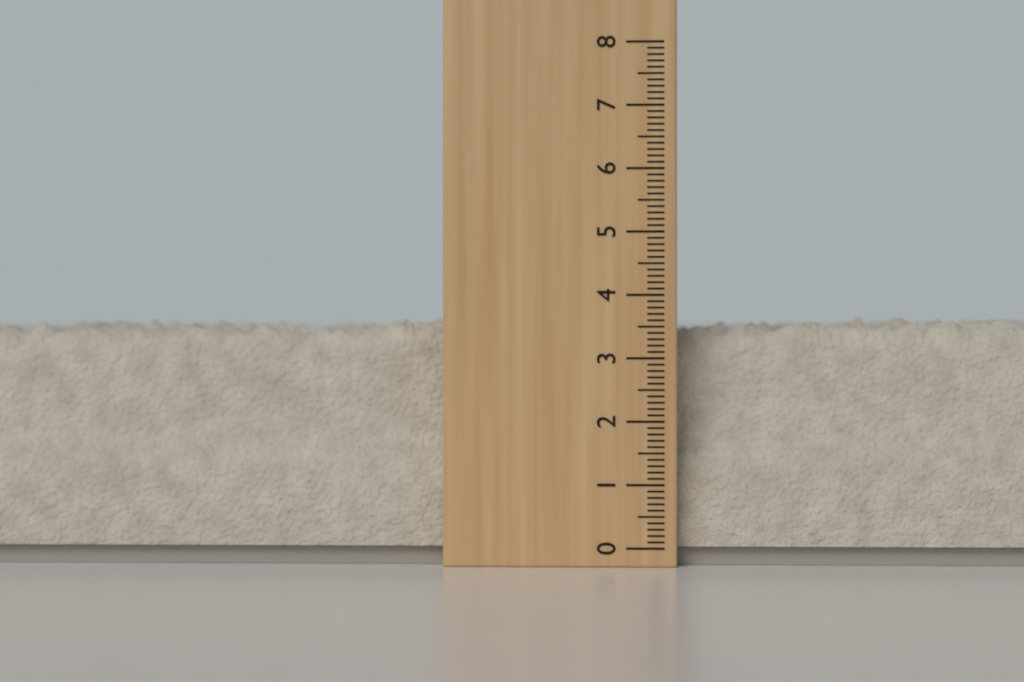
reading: 3.7 (no unit)
